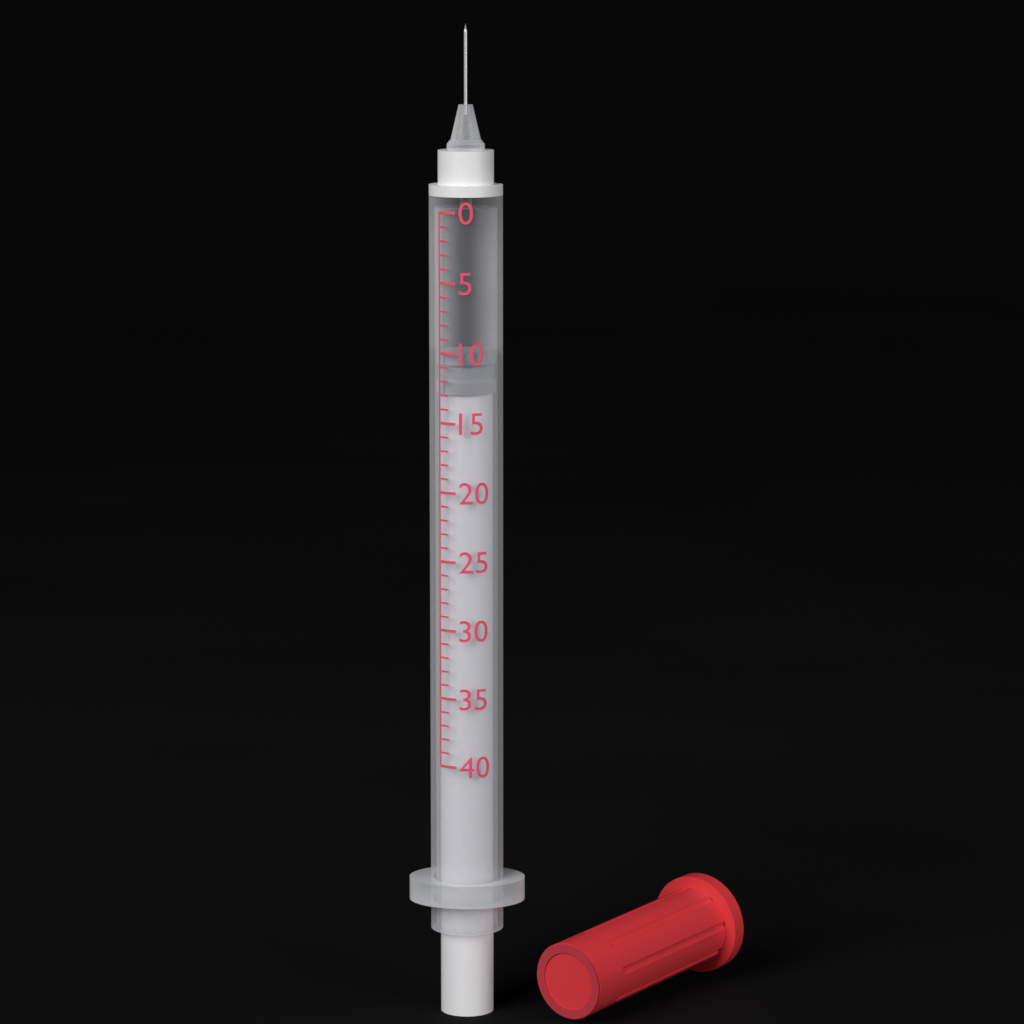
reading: 10 (no unit)
